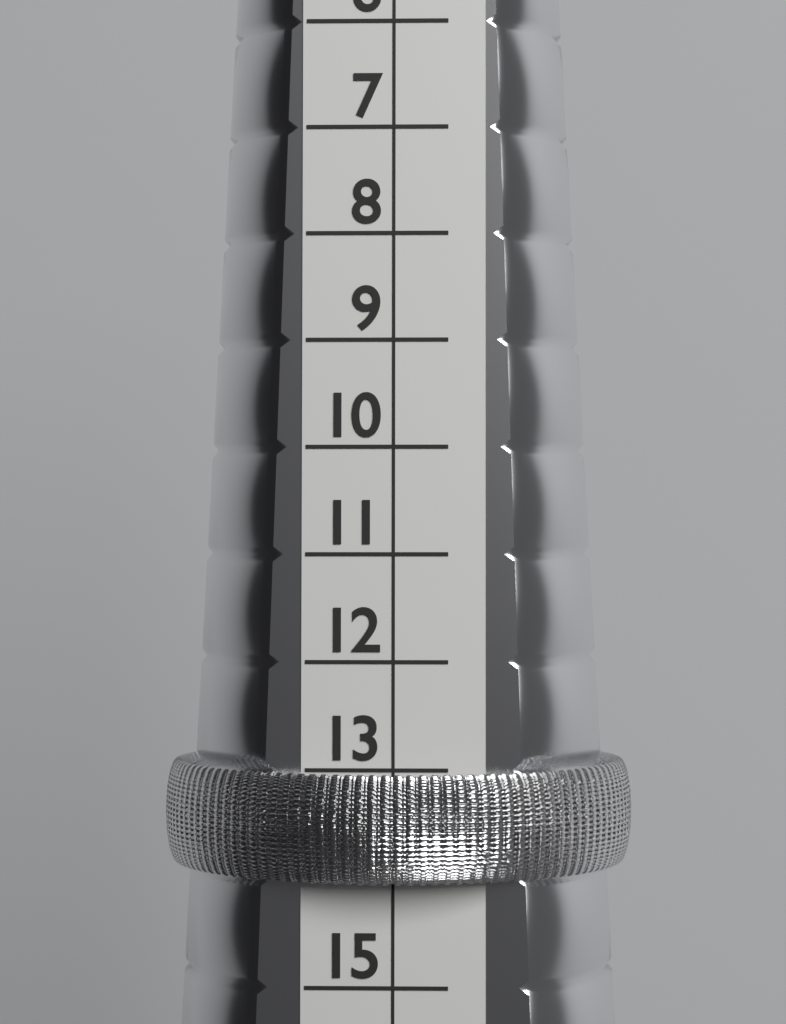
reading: 14 (no unit)
